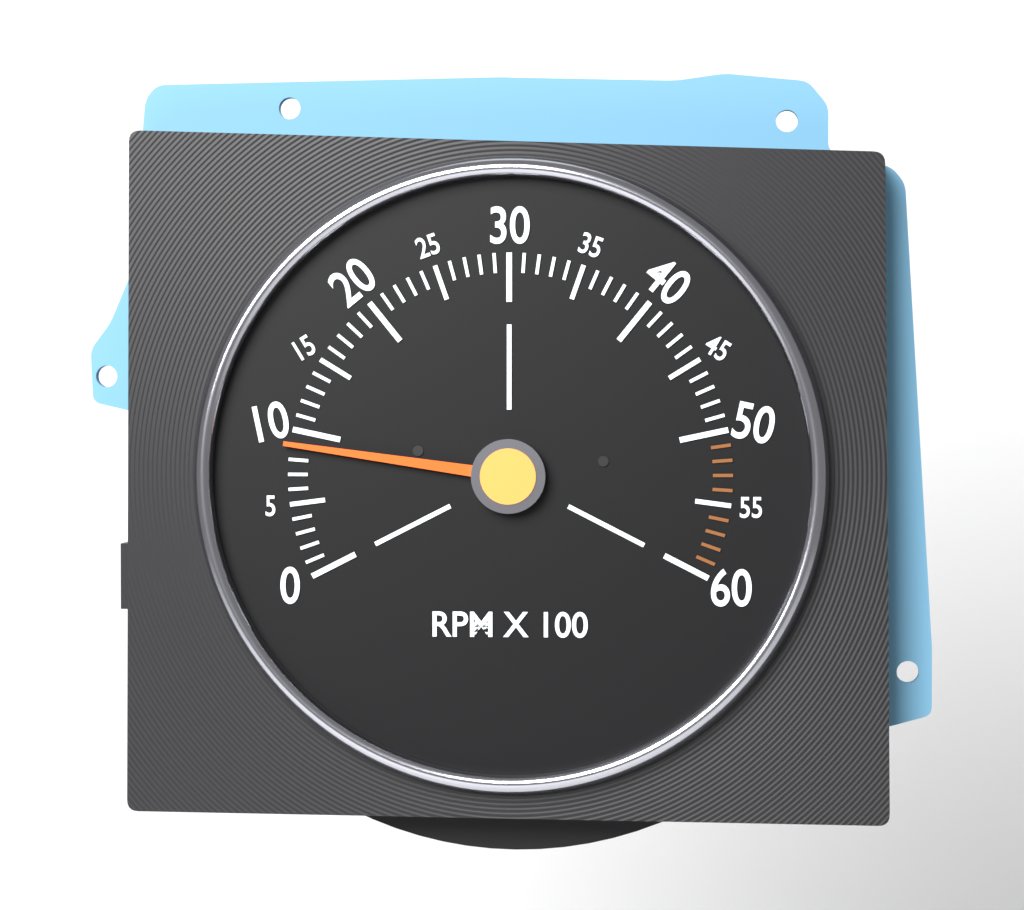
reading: 900 RPM
